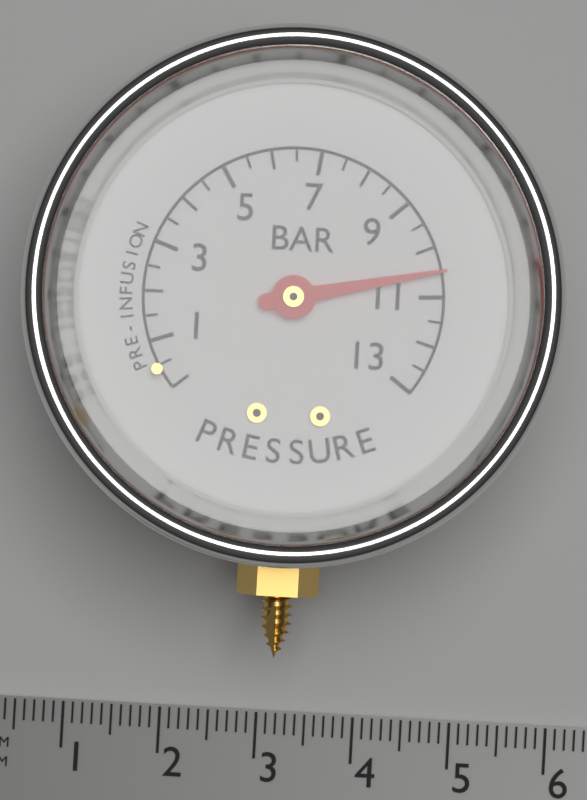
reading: 10.5 bar
